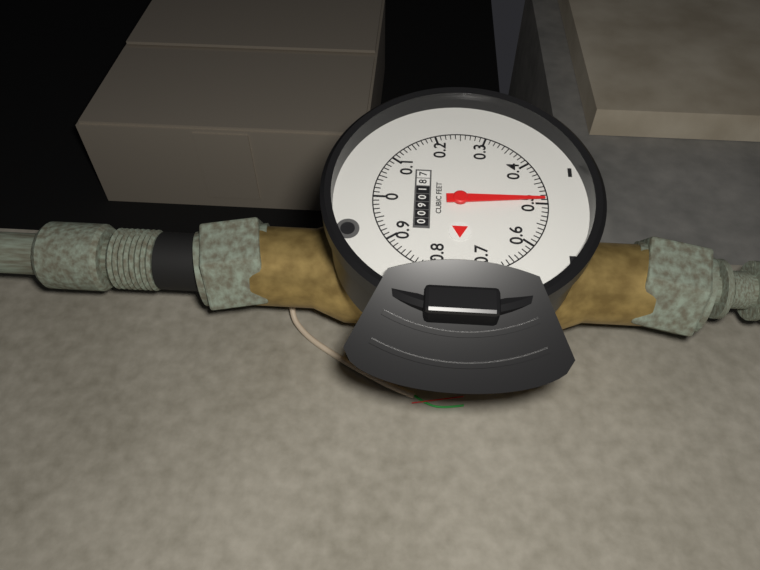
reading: 0.49 cubic feet
